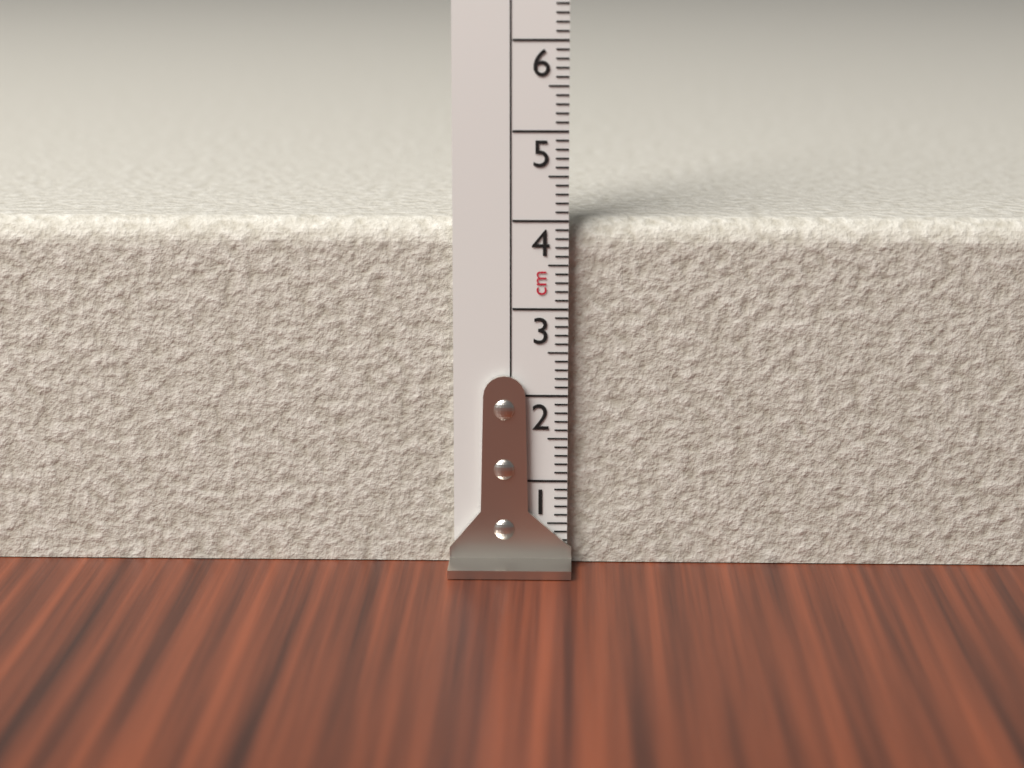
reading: 4.0 cm
